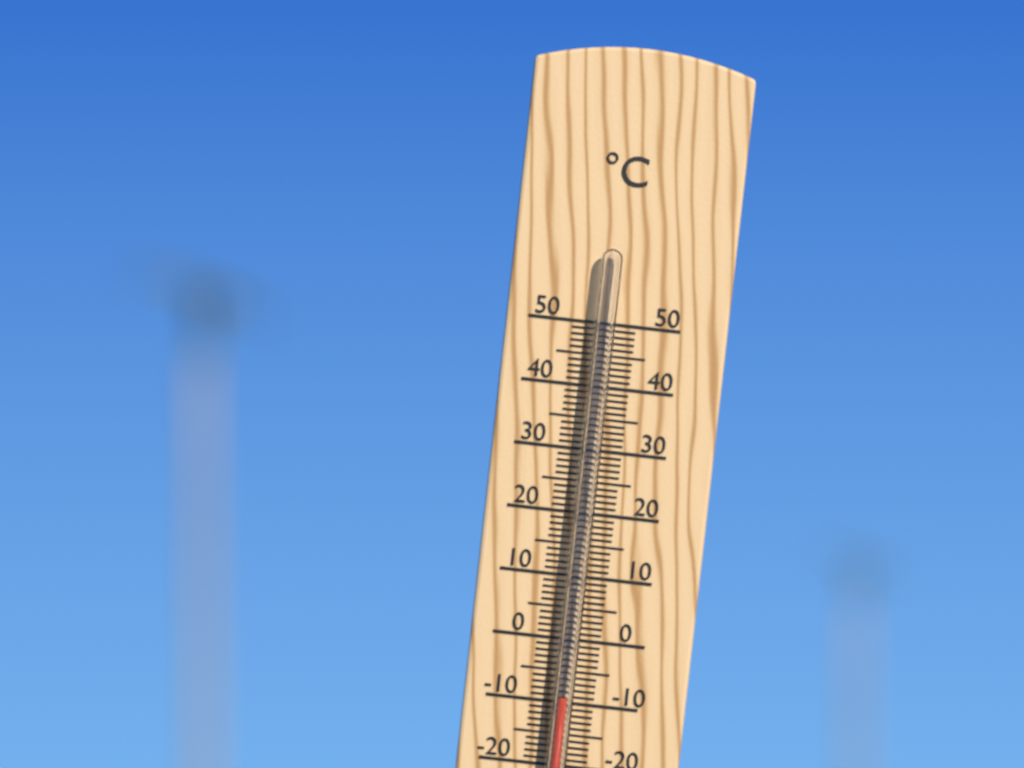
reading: -9 °C
